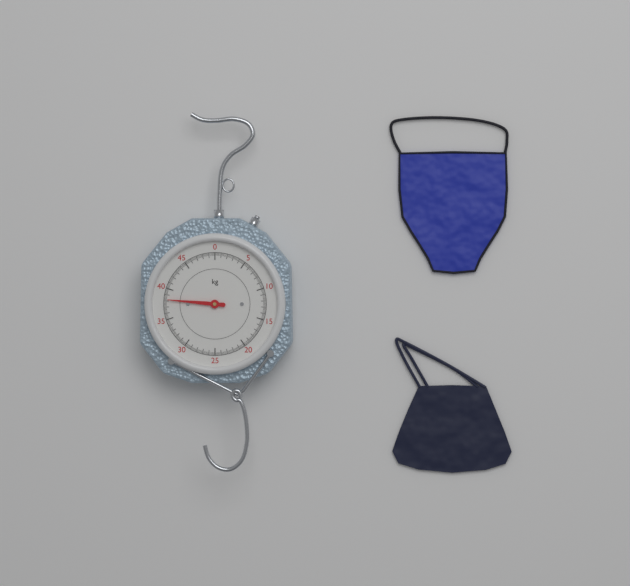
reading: 38.2 kg
